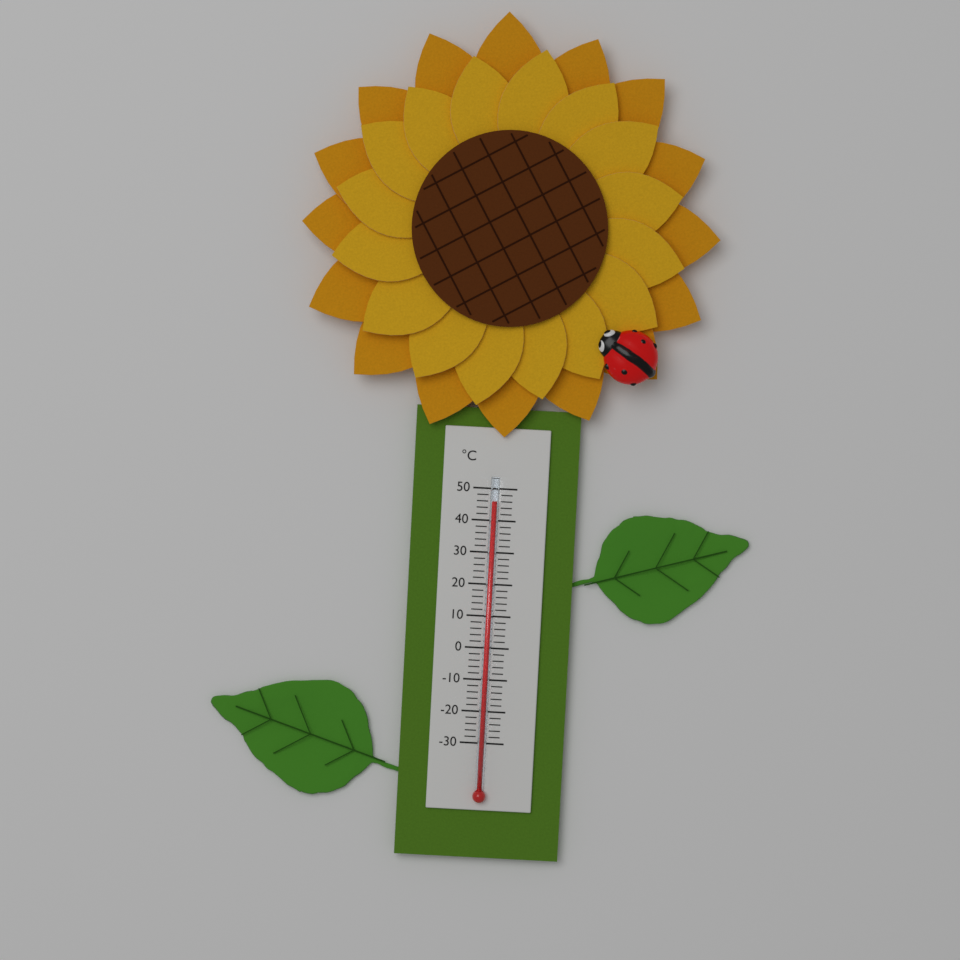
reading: 46 °C
